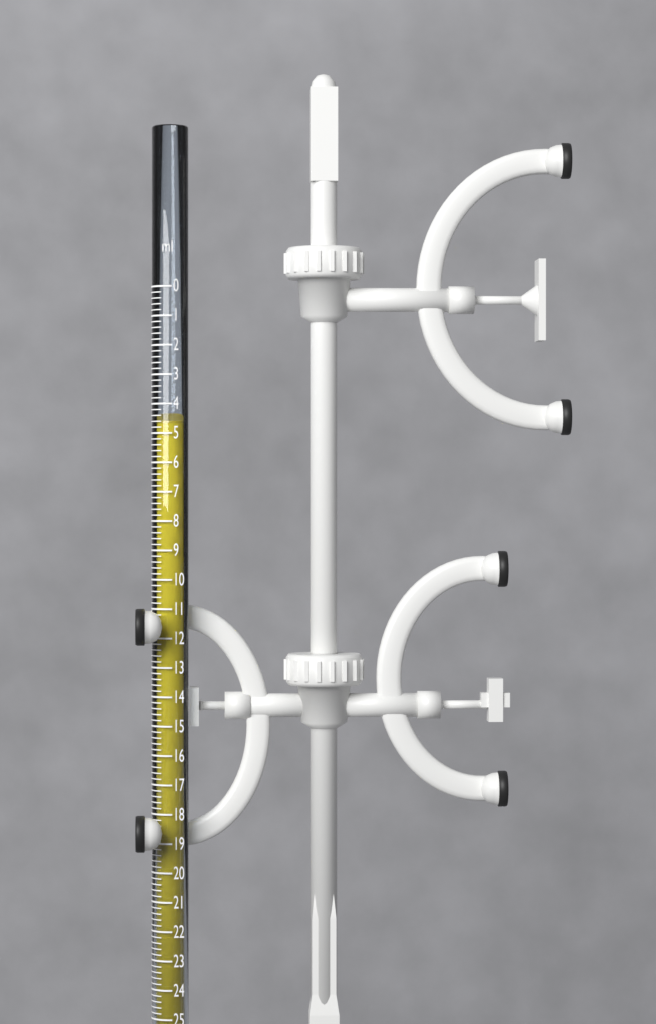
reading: 4.6 ml
